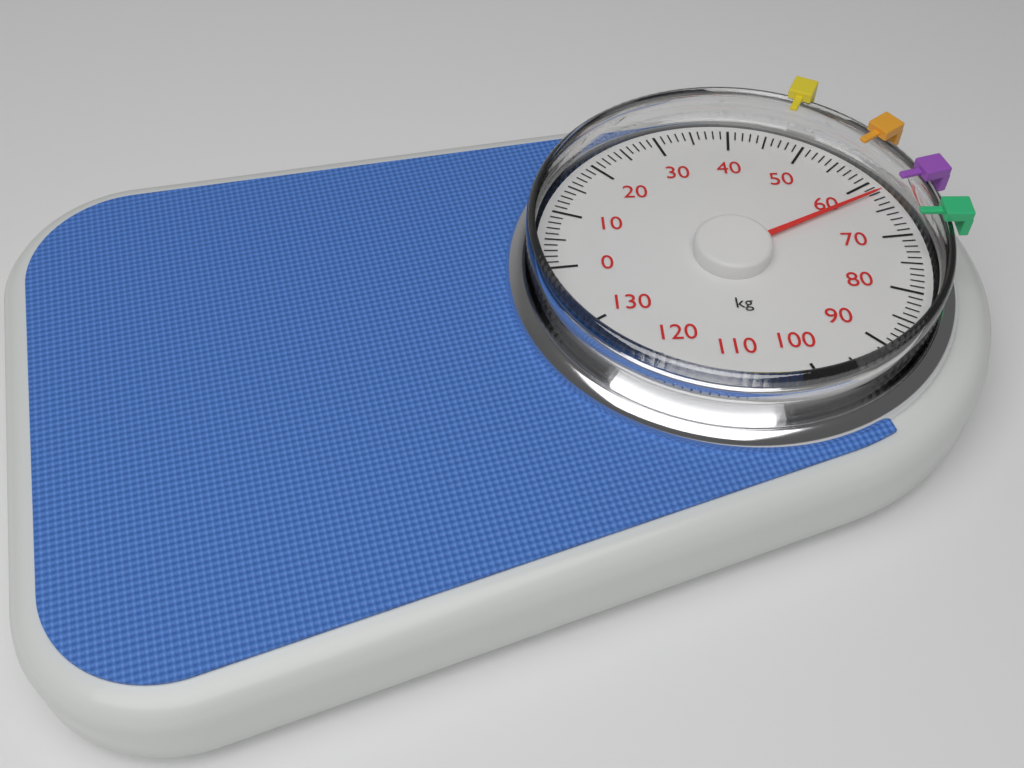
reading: 62 kg
